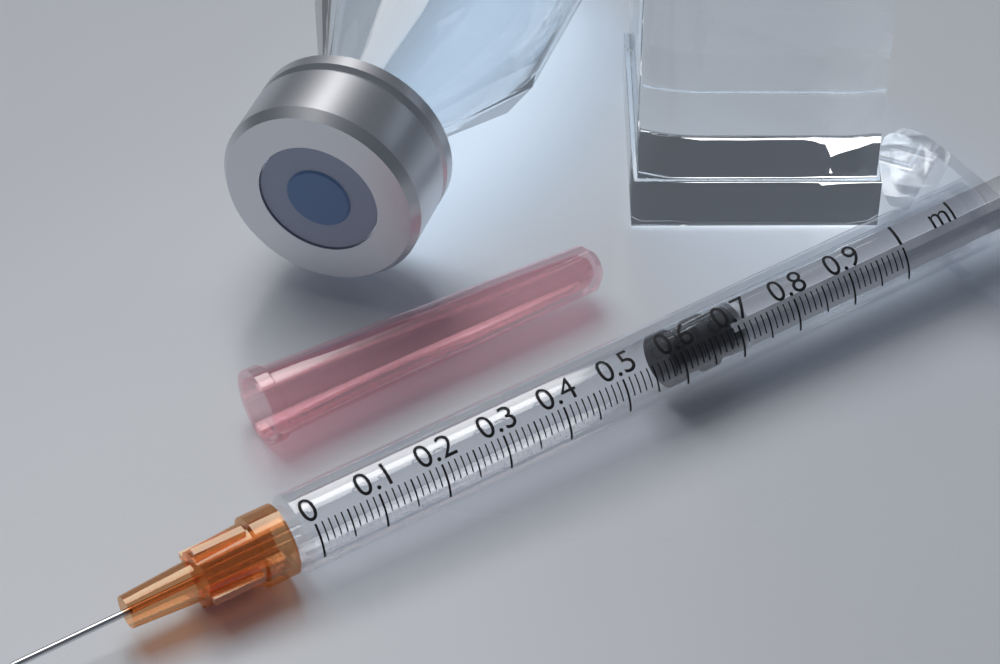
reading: 0.59 ml
